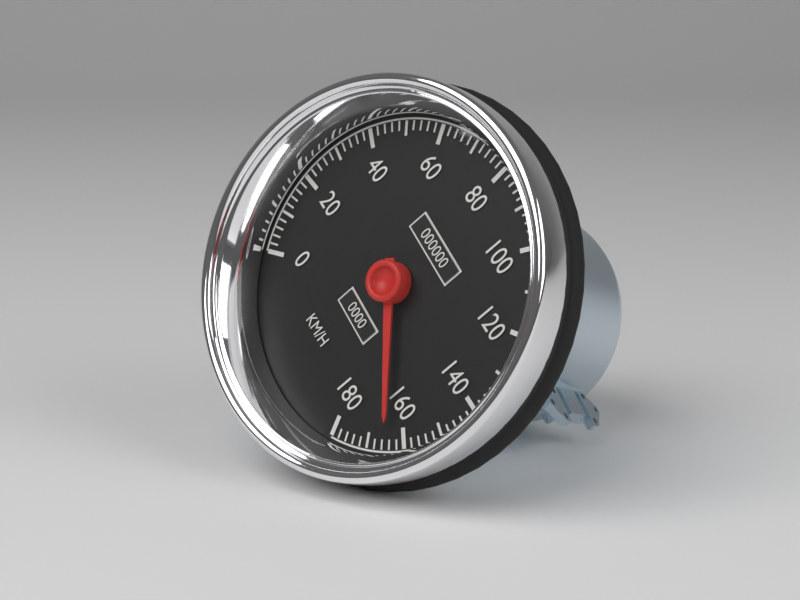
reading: 164 km/h
